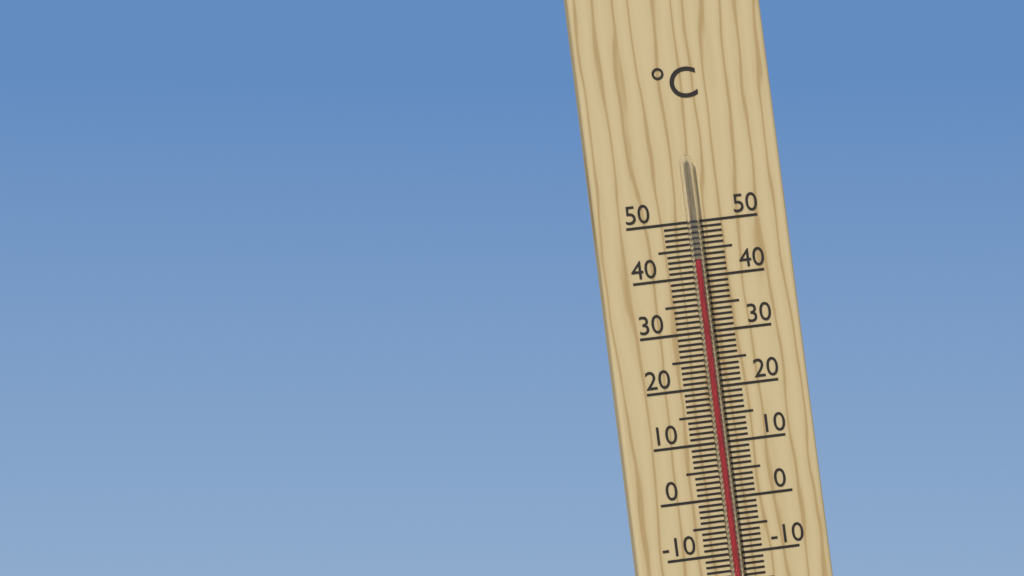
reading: 43 °C
